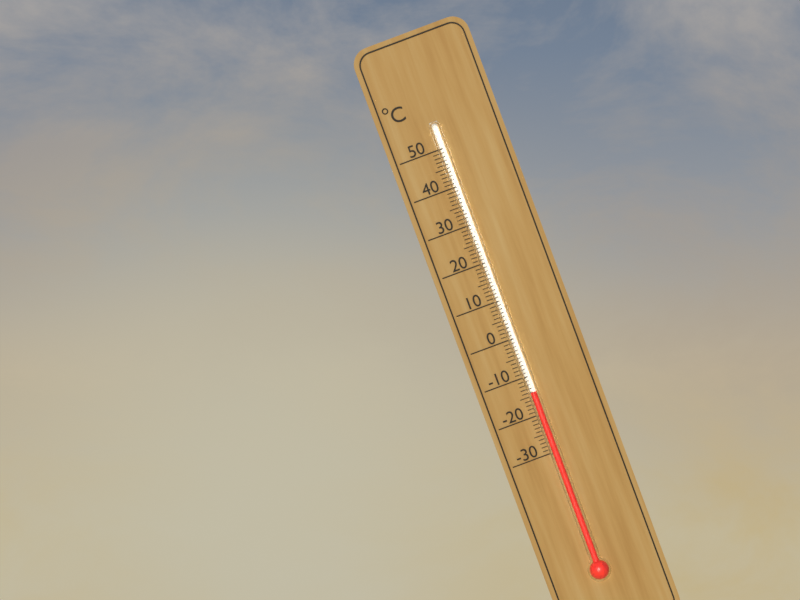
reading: -14 °C
